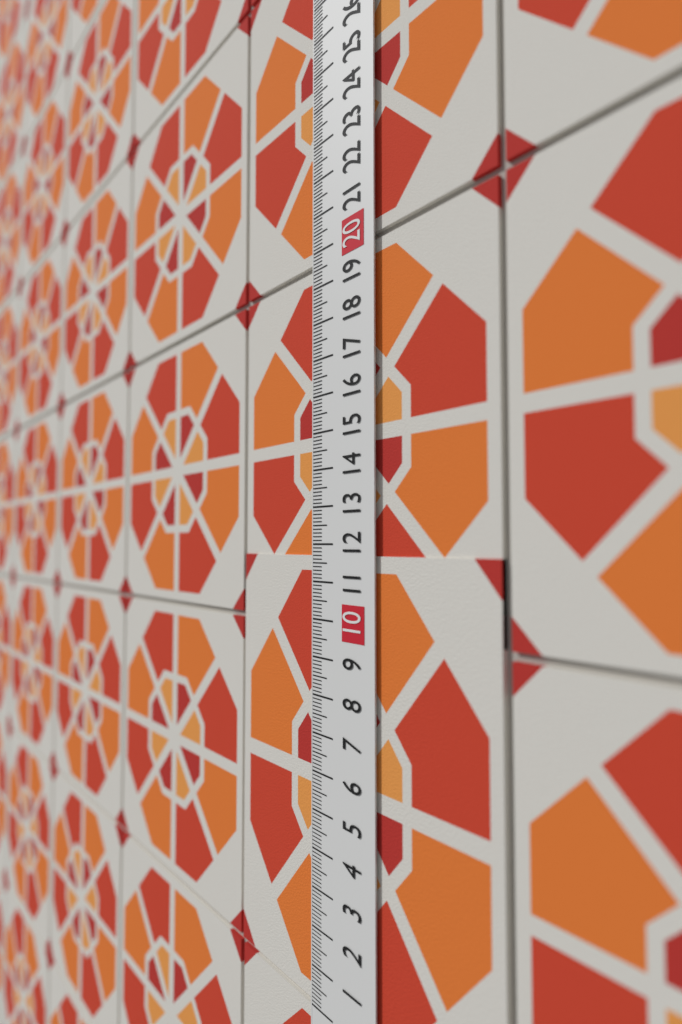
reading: 11.7 cm
